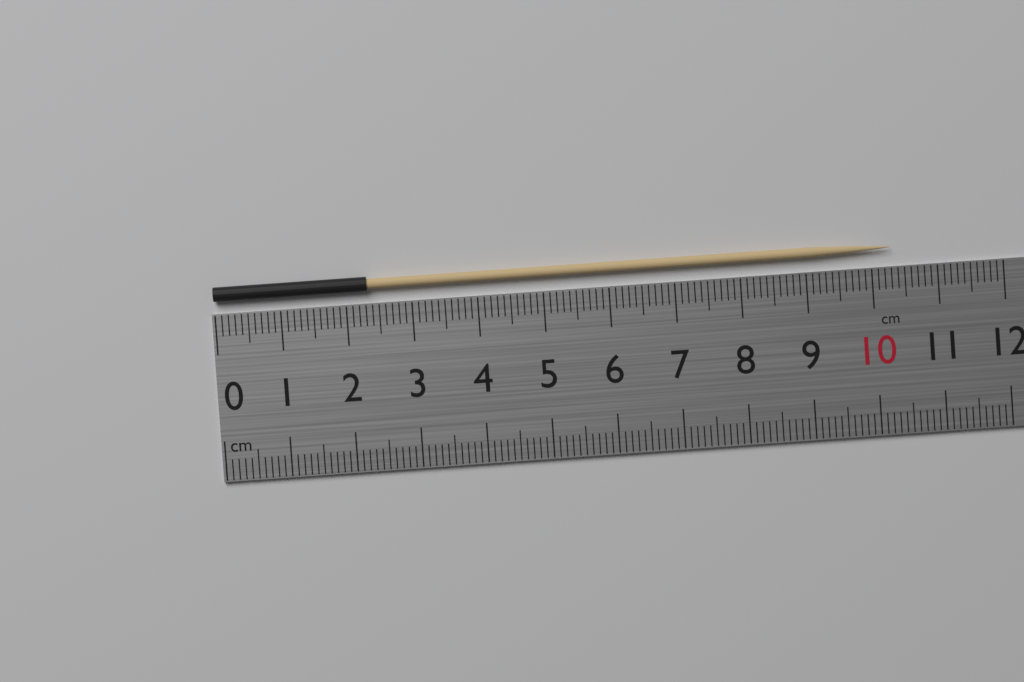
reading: 10.3 cm
